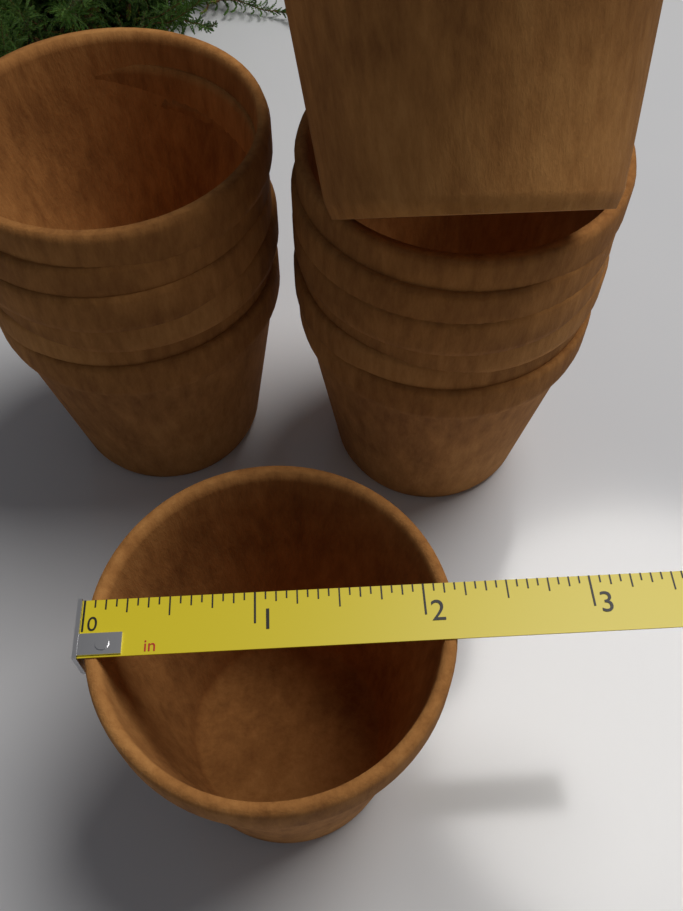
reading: 2.1875 in
